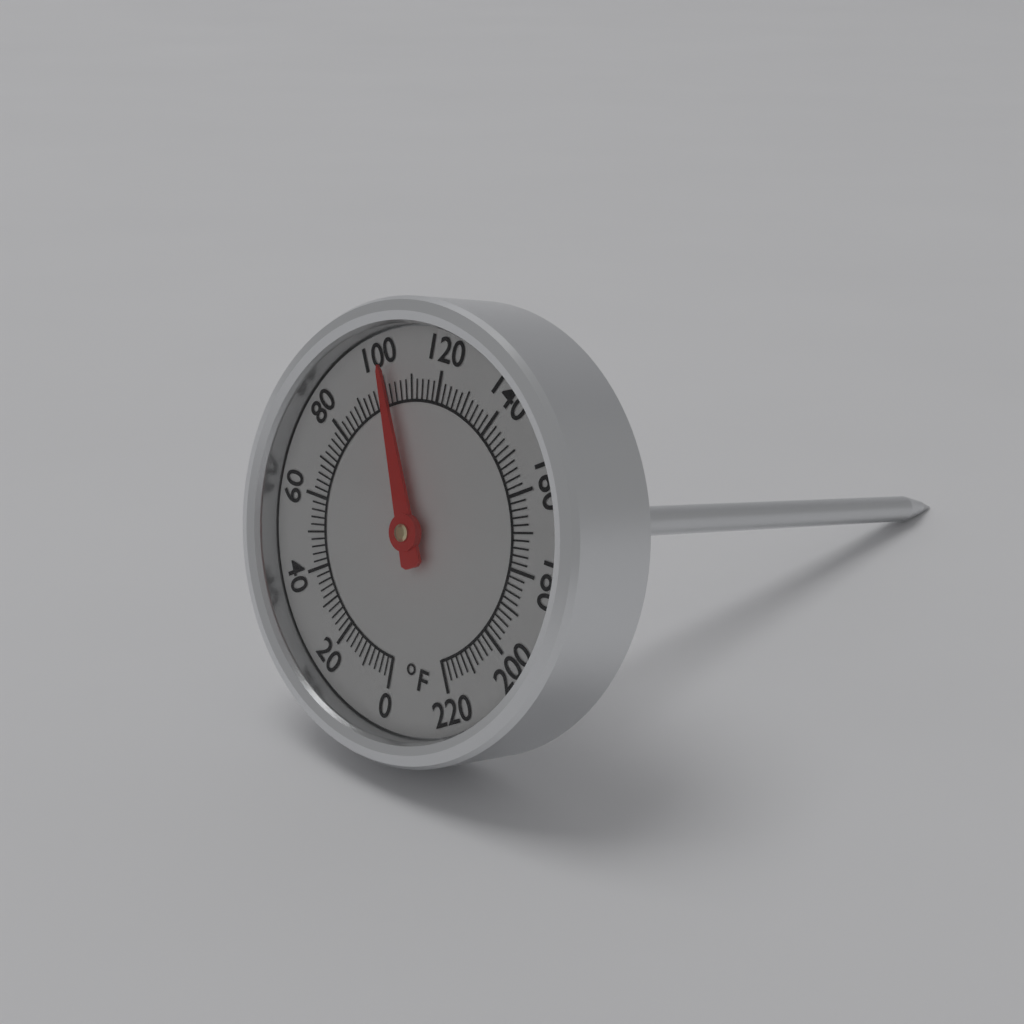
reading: 102 °F
